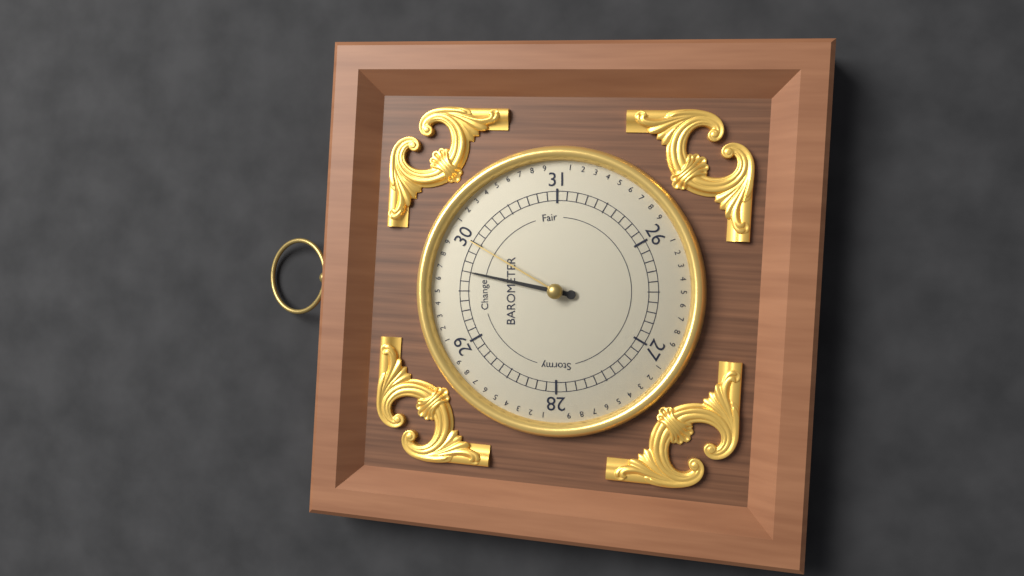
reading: 29.7 (no unit)
